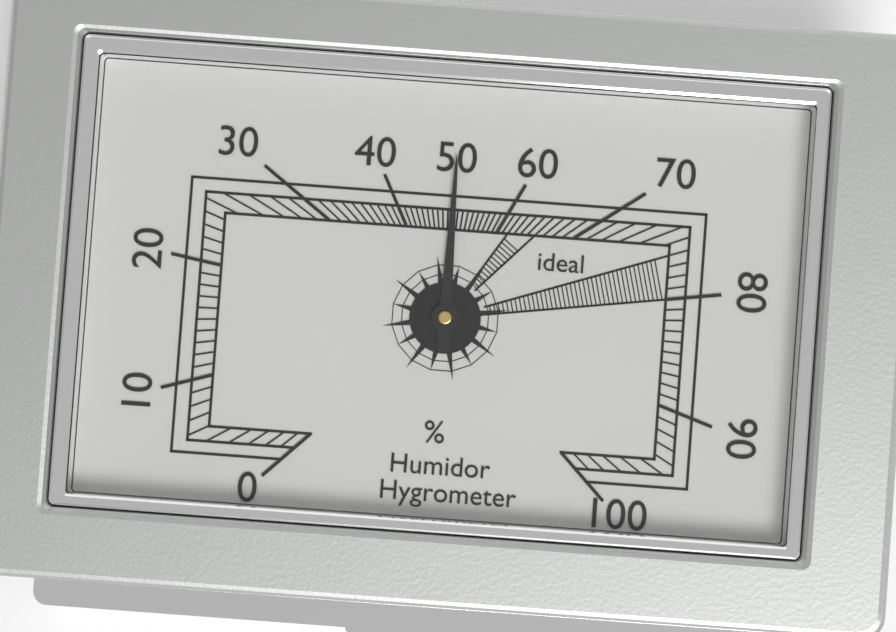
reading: 50 %
